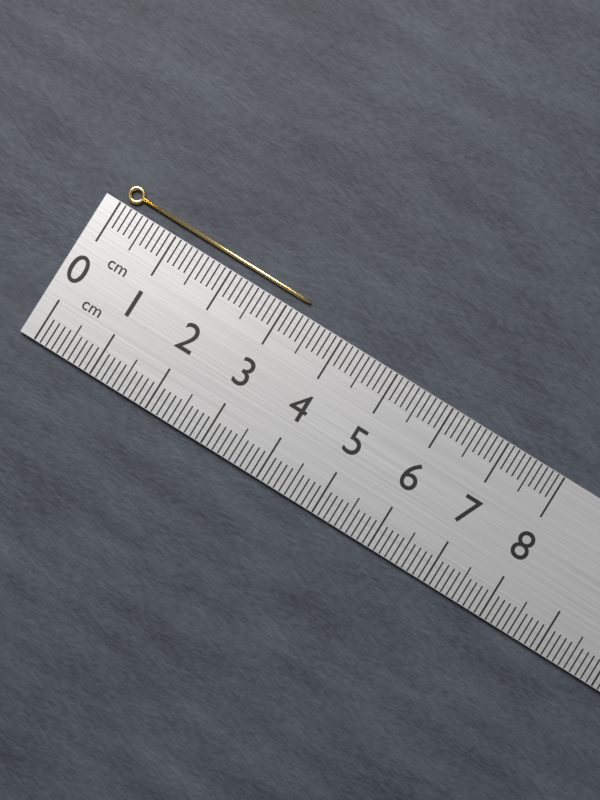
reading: 3.3 cm
